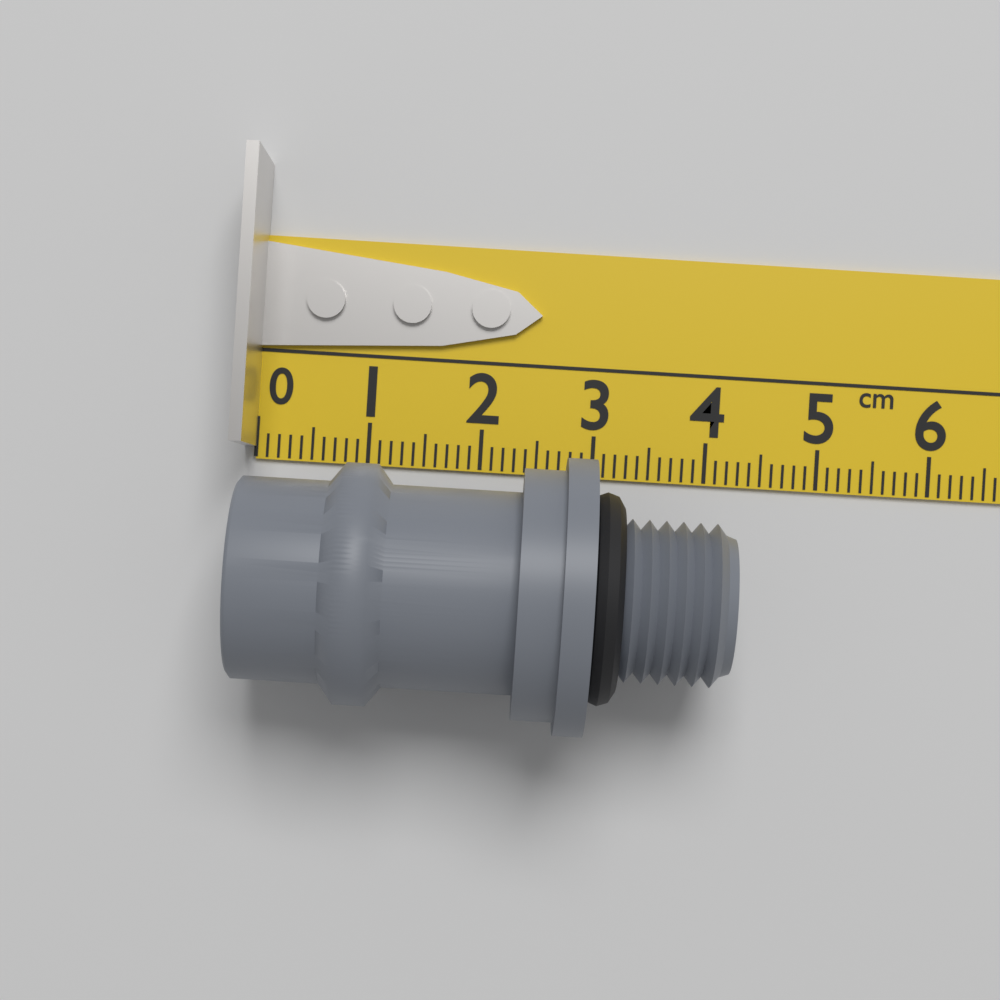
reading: 4.2 cm
